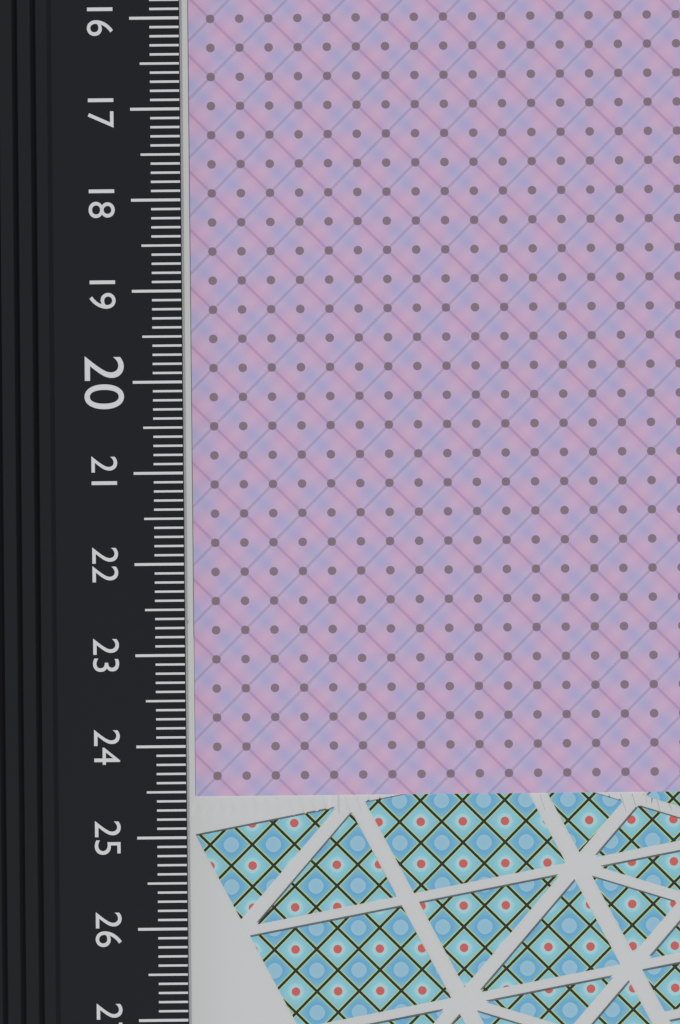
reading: 24.6 cm
